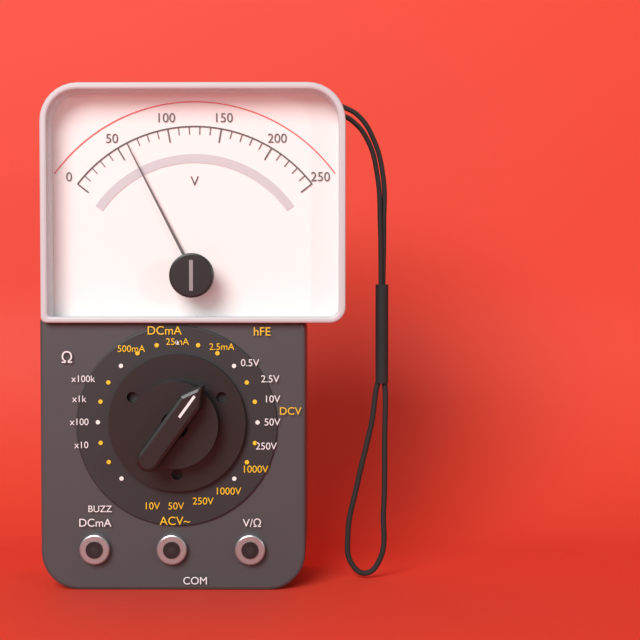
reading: 60 V
